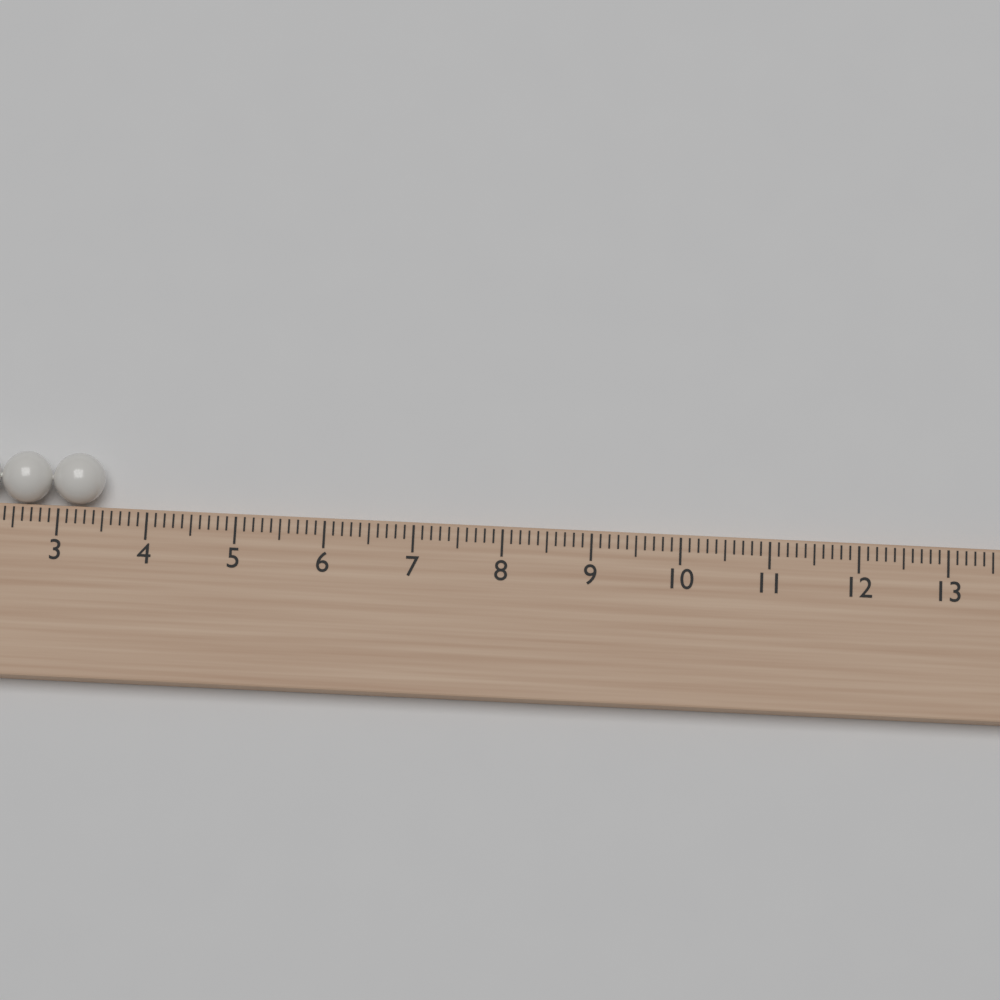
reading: 3.5 cm
